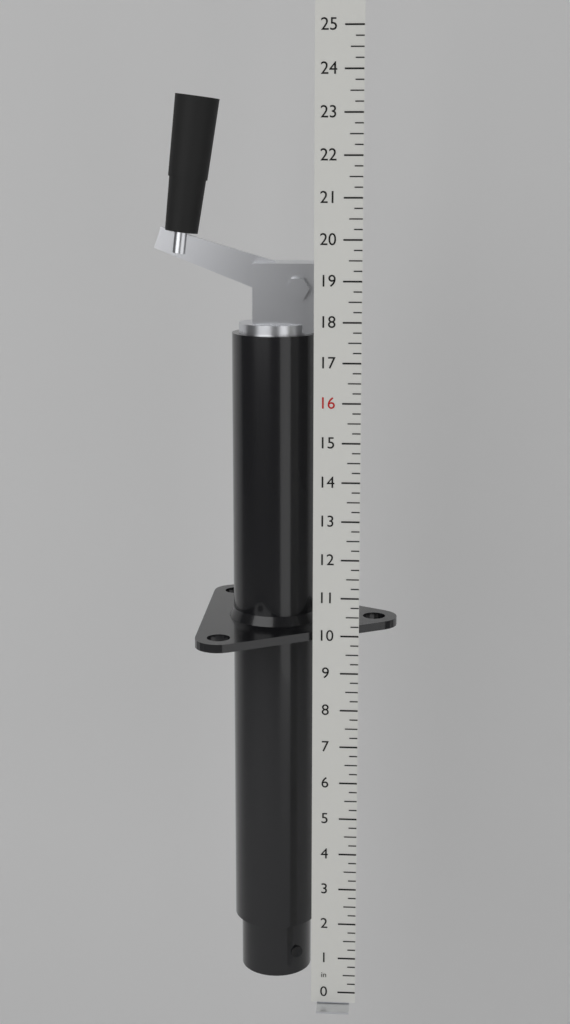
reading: 23.50 in
